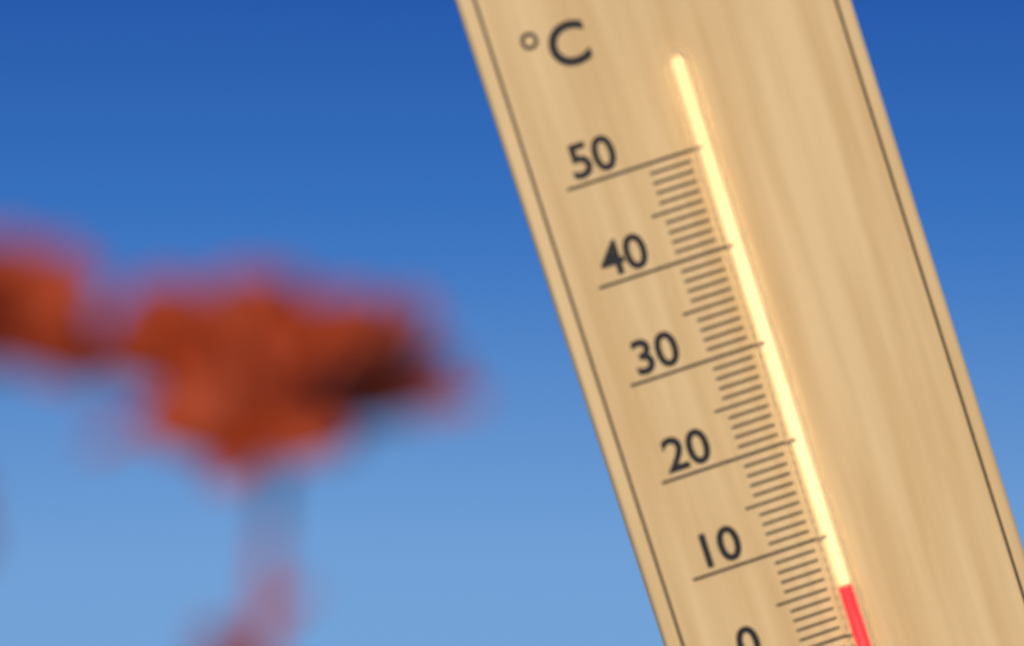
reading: 5 °C
